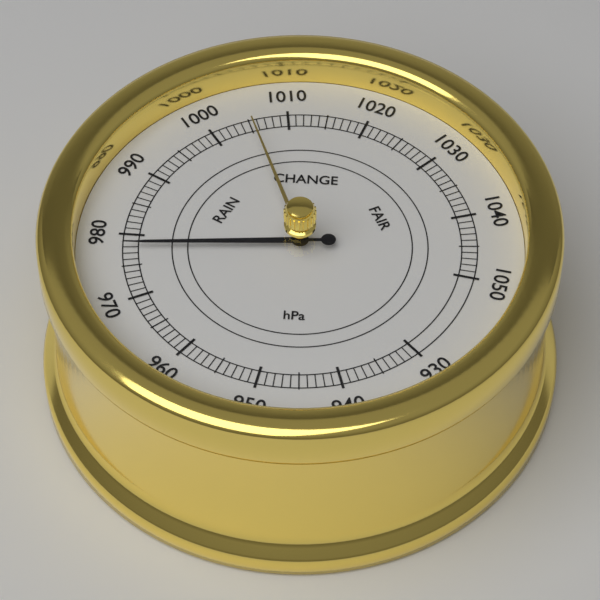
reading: 978 hPa
